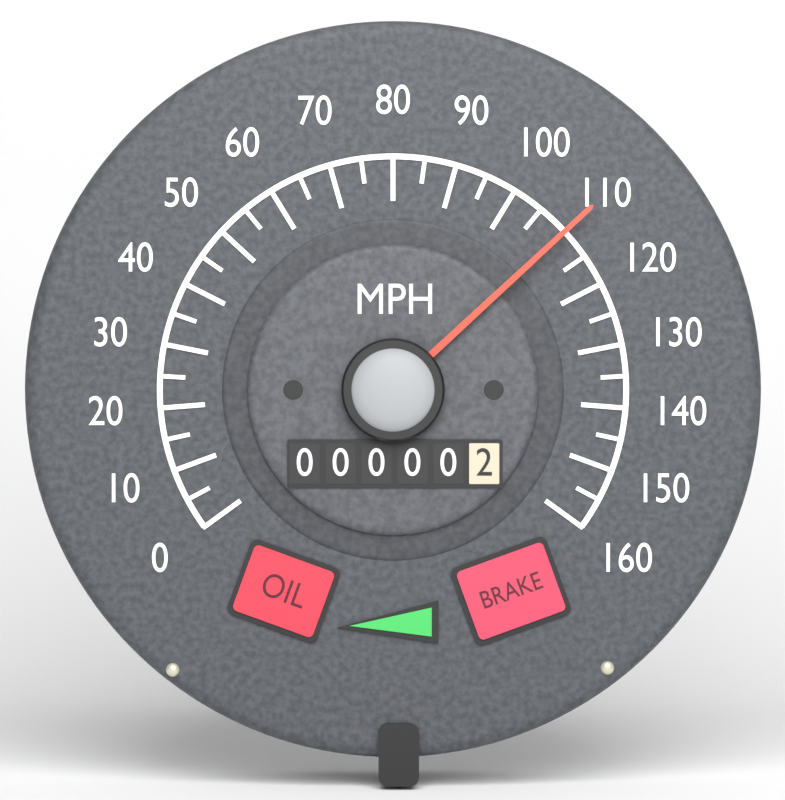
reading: 110 MPH
